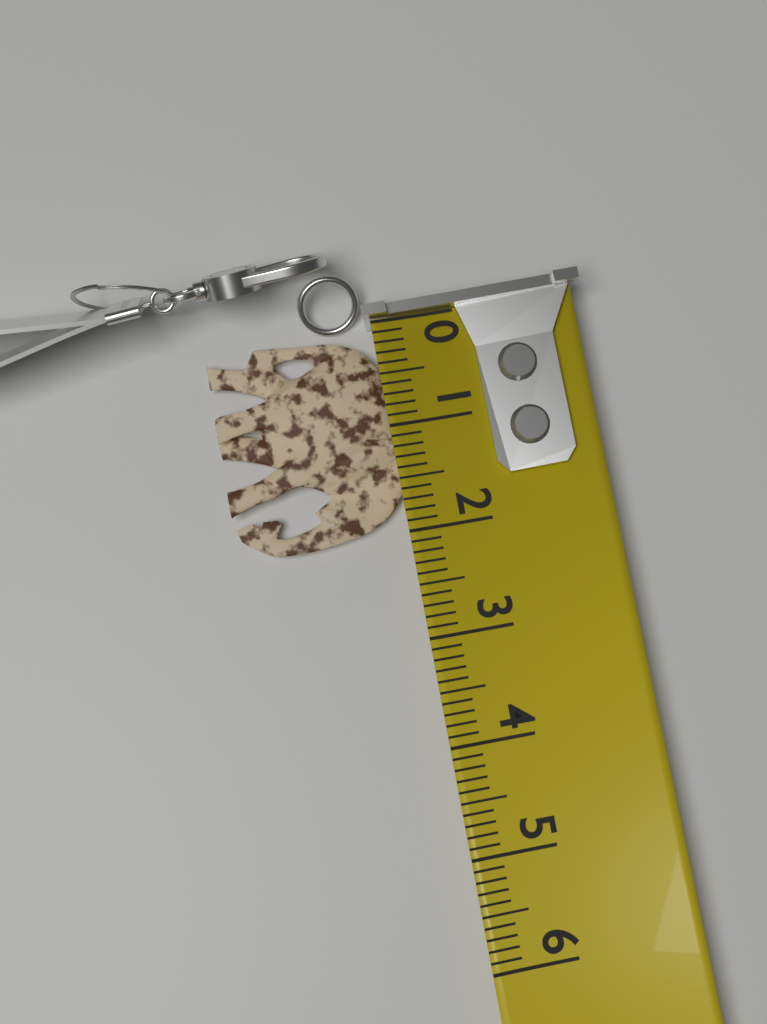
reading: 2.0 (no unit)
